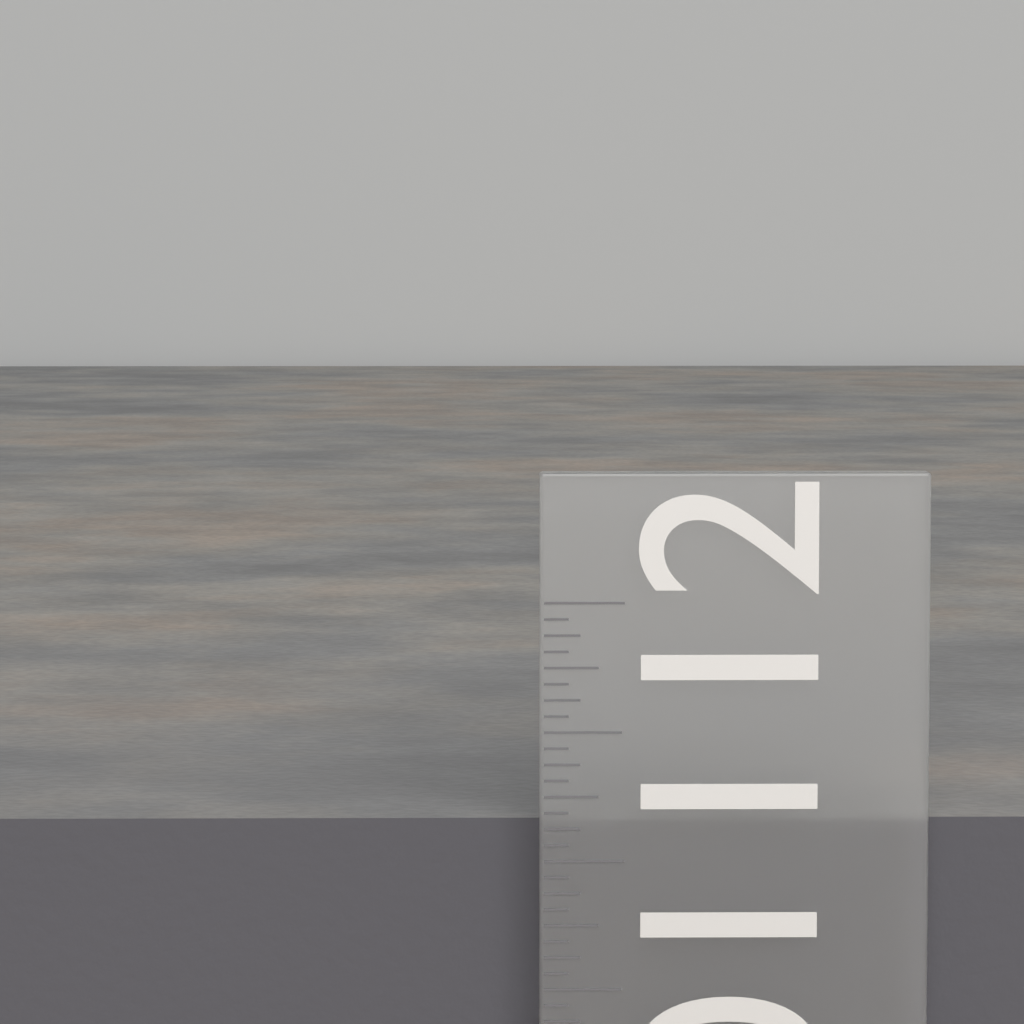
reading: 11.1250 in
